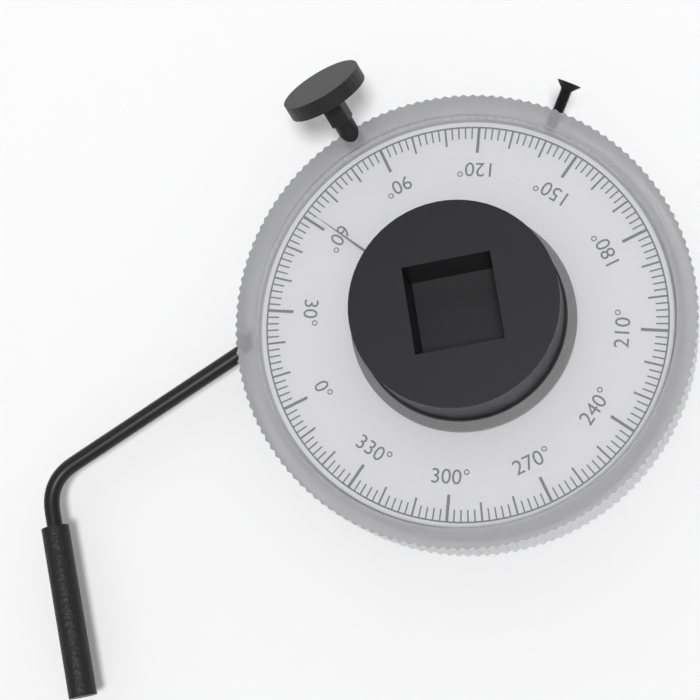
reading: 62 °
